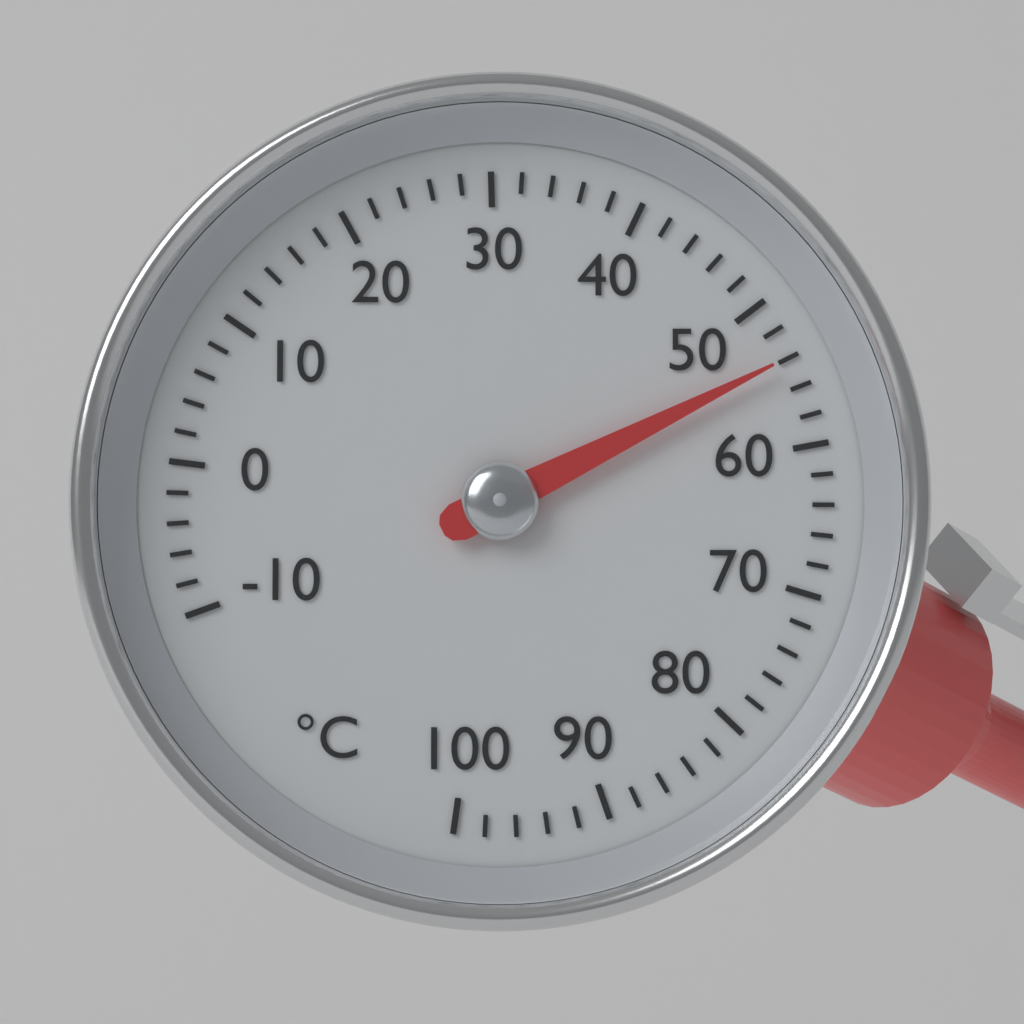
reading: 54 °C
